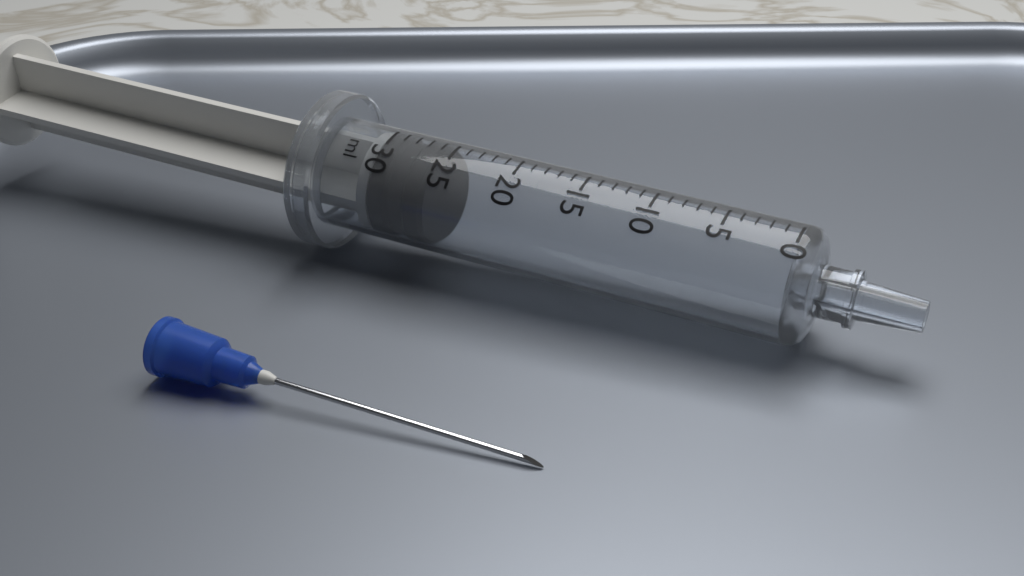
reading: 26 ml
